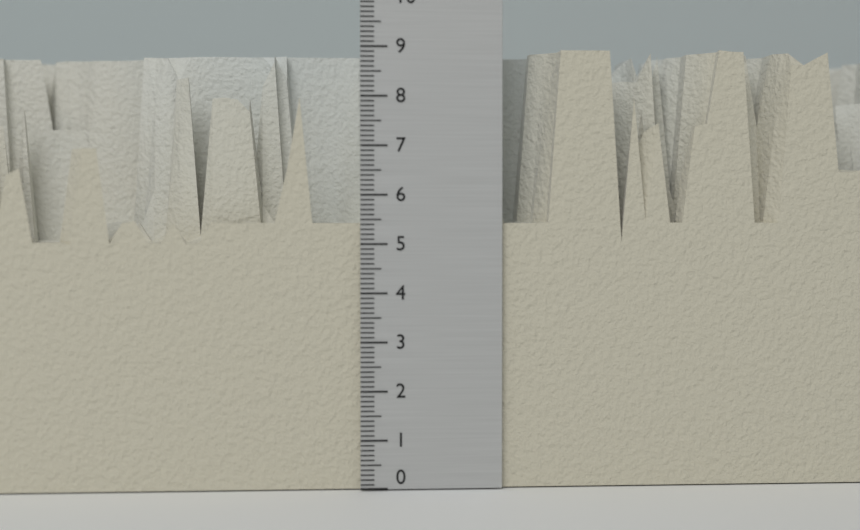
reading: 9.0 (no unit)
